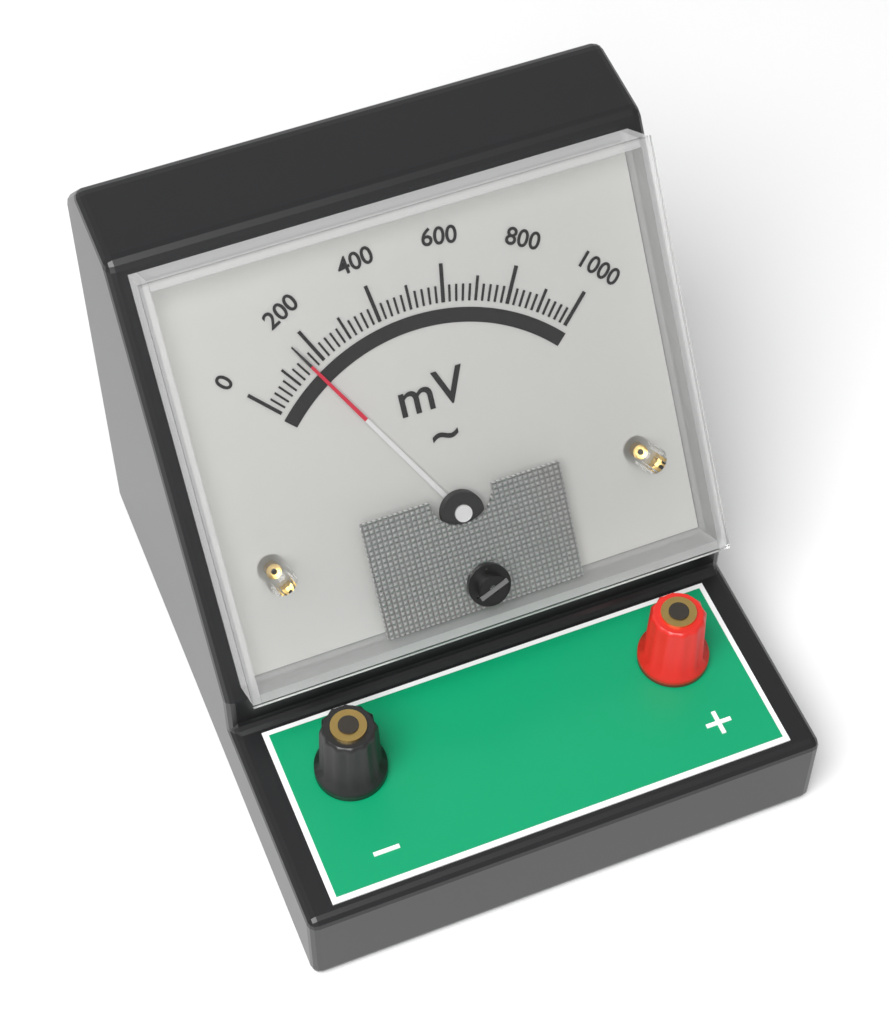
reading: 160 mV
